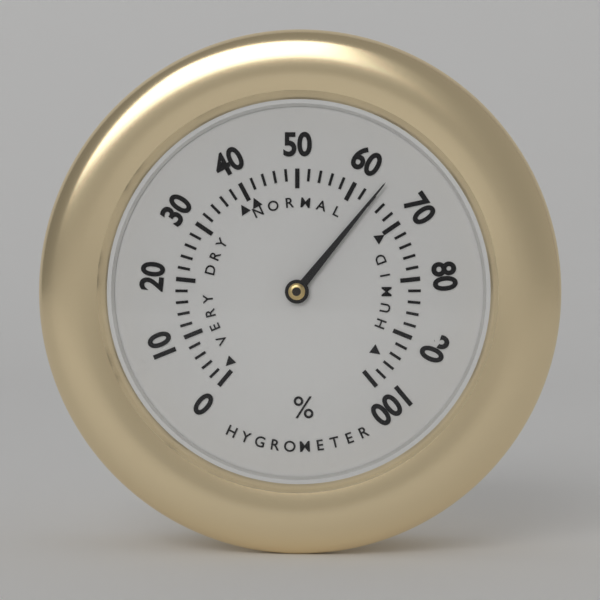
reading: 64 %
